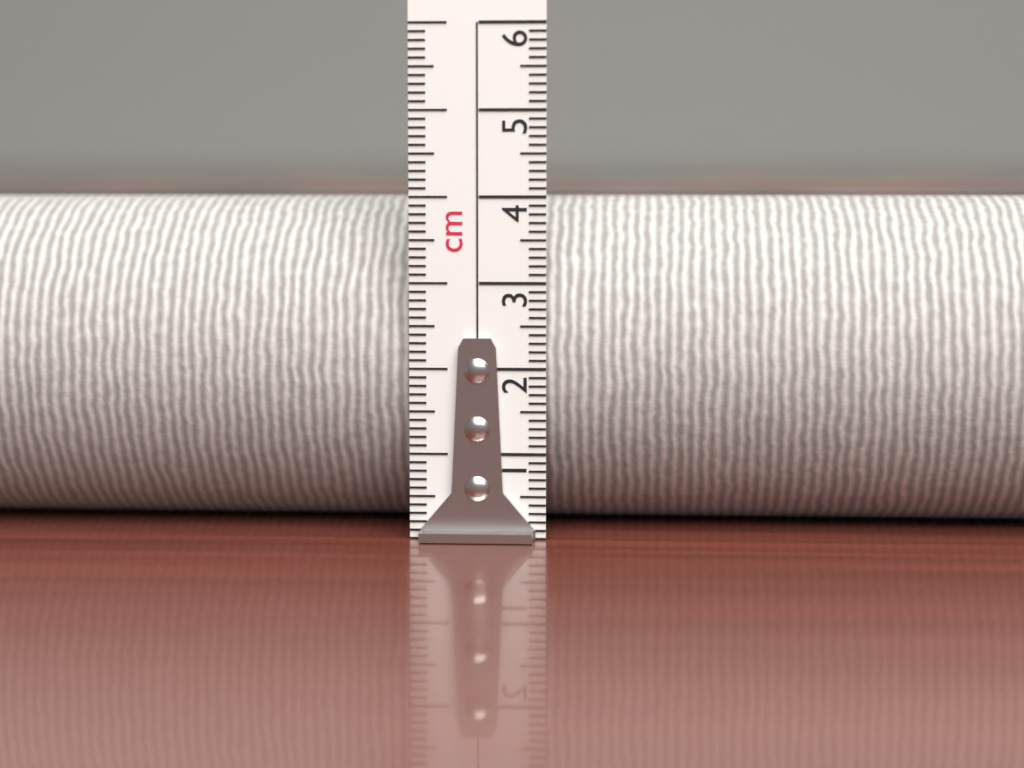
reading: 4.0 cm
